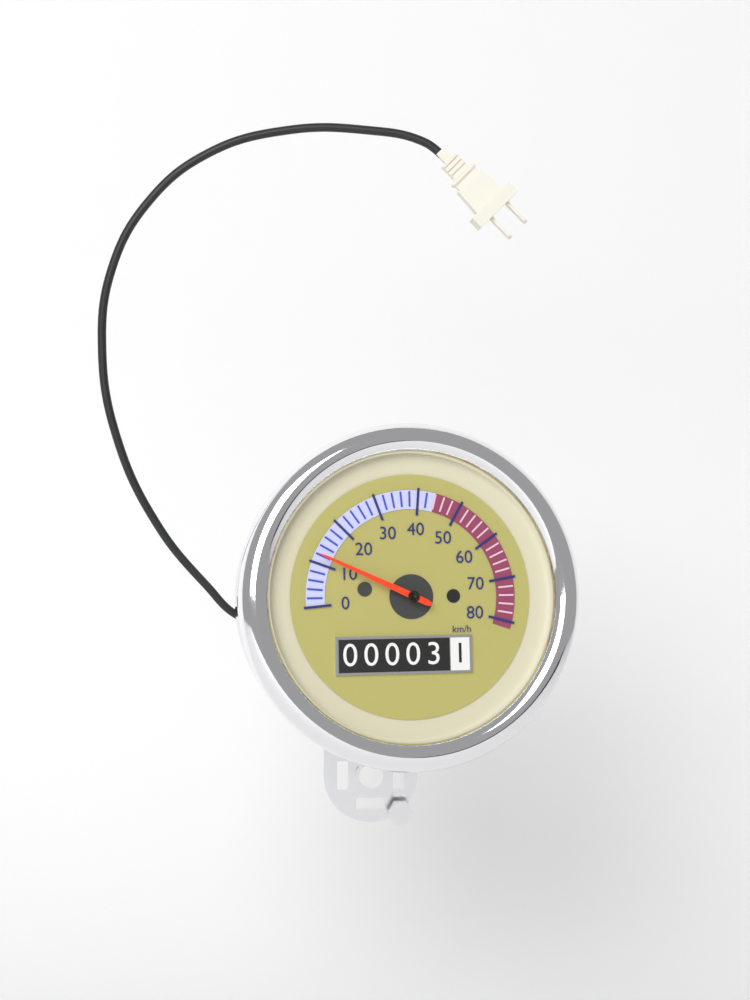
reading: 12 km/h
